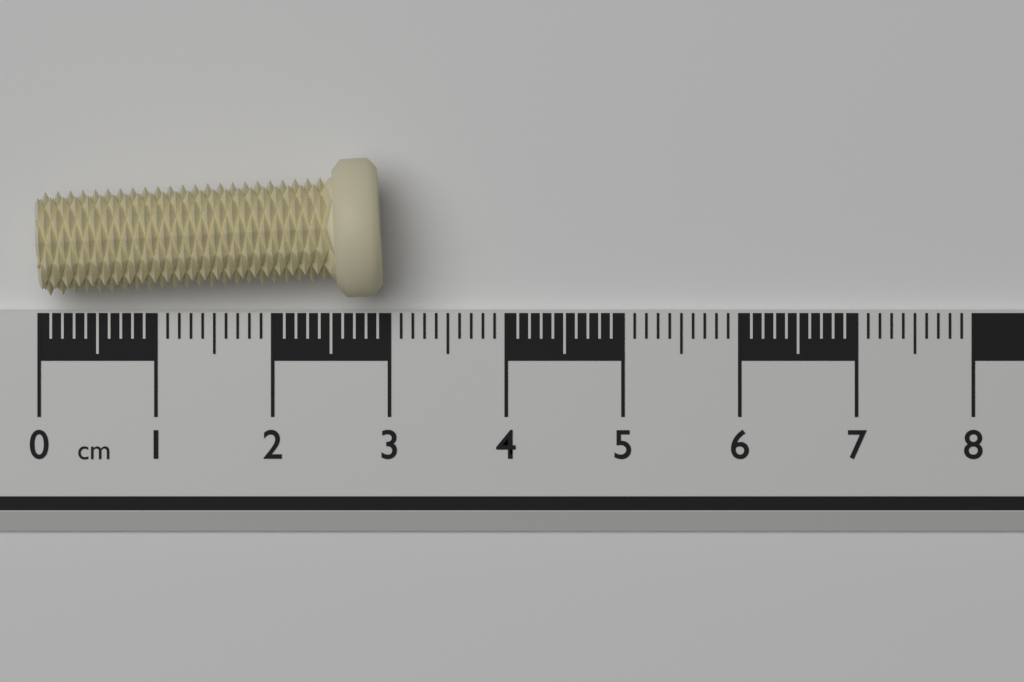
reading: 2.95 cm
